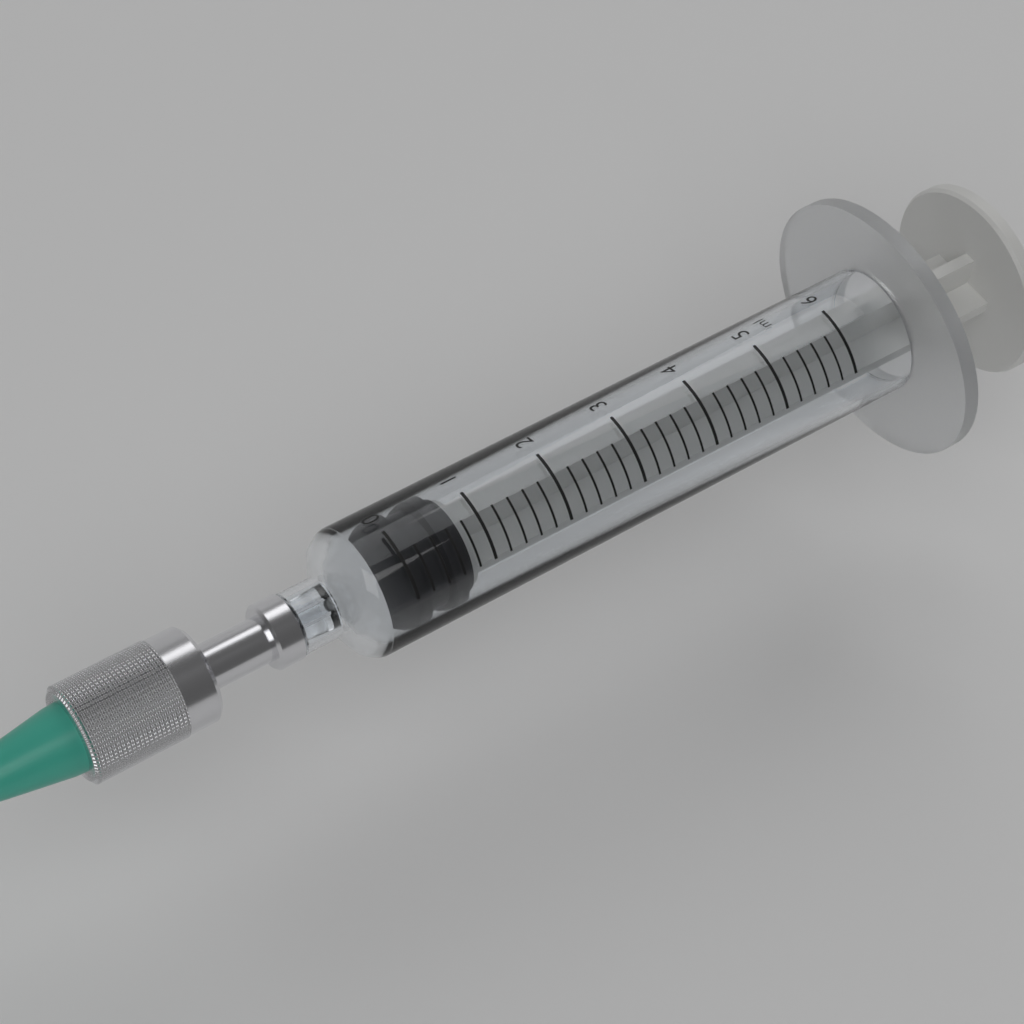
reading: 0.0 ml
